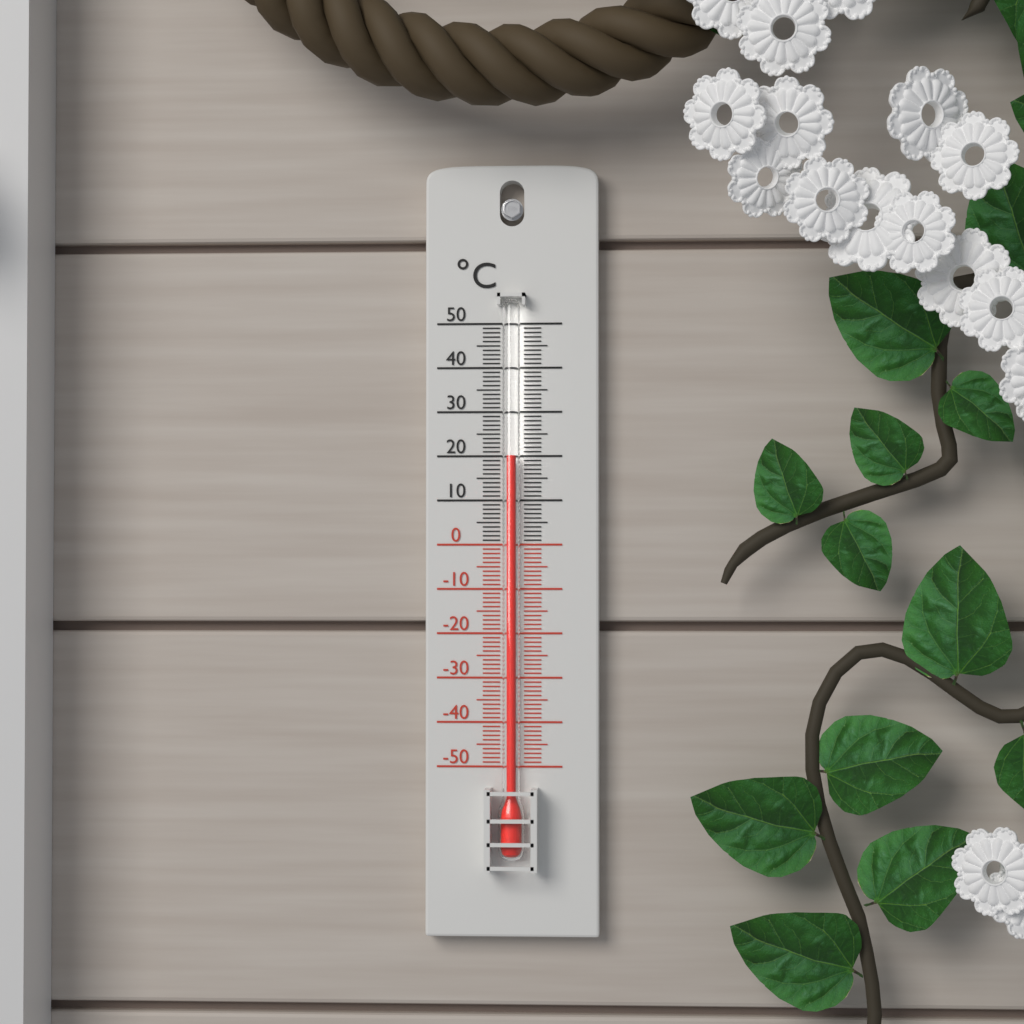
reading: 20 °C
